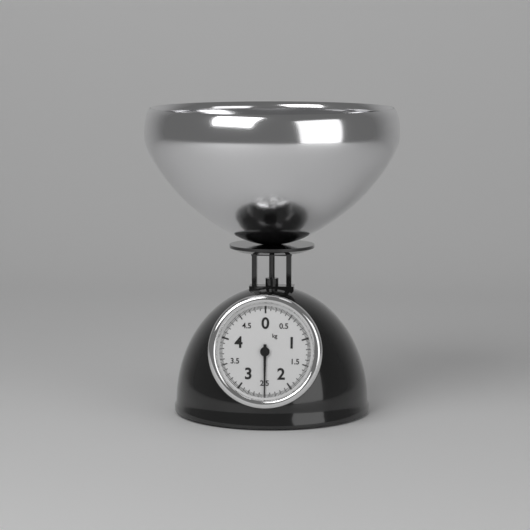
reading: 2.500 kg
